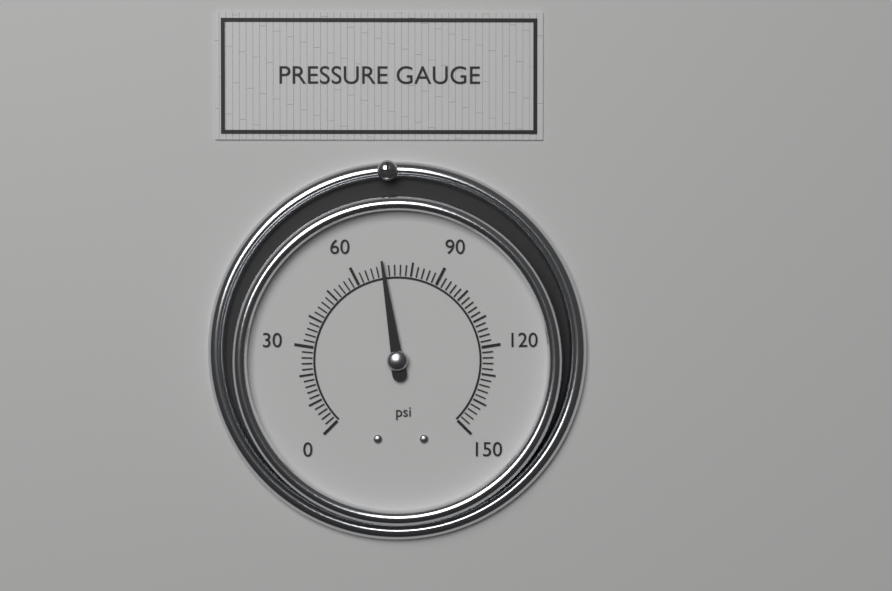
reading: 70 psi
